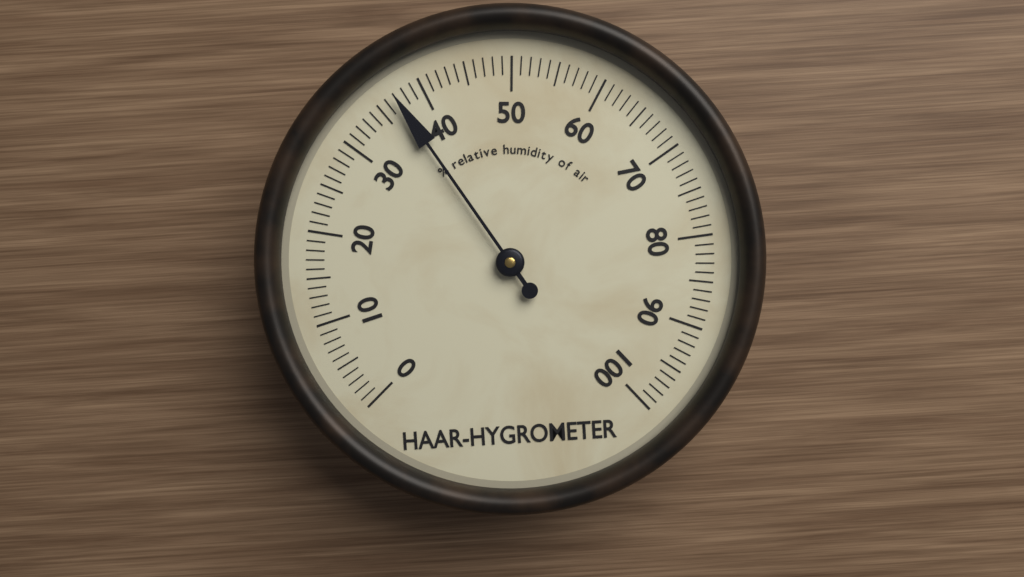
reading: 37 %
